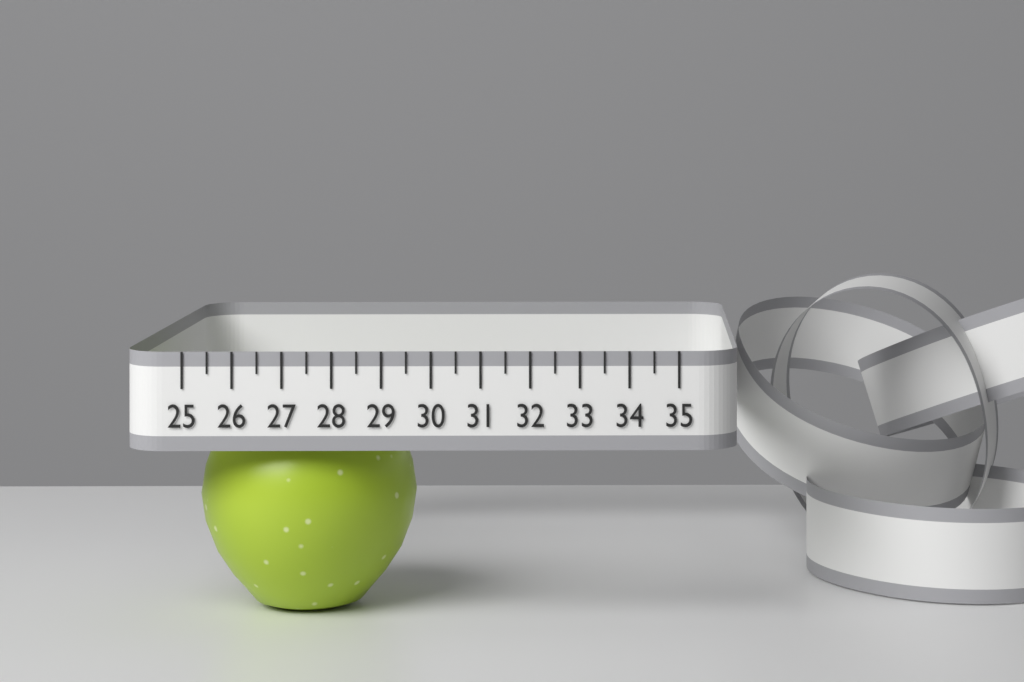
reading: 29.5 (no unit)
